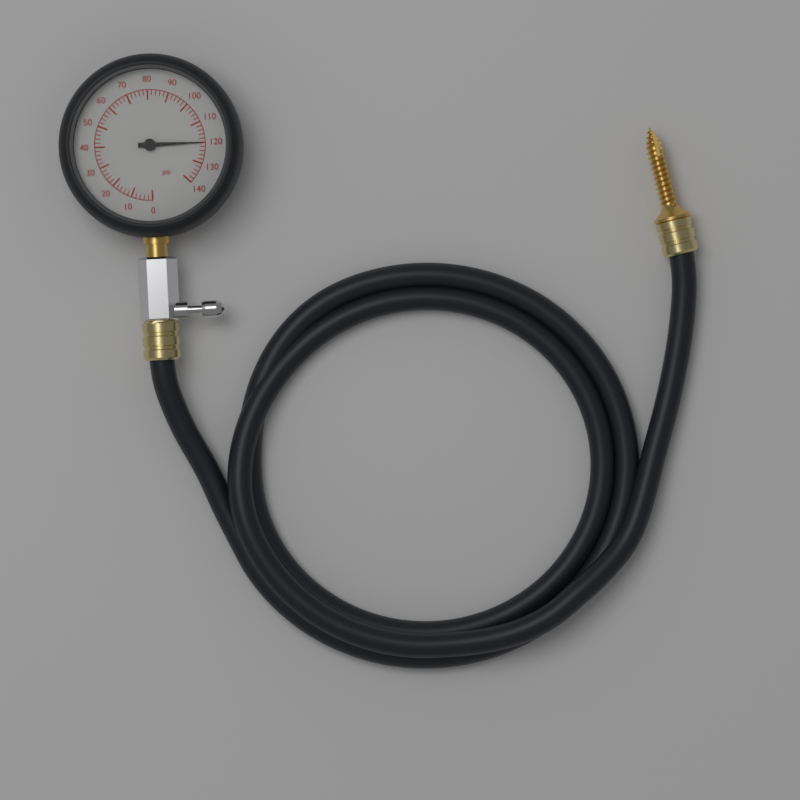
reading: 120 psi
